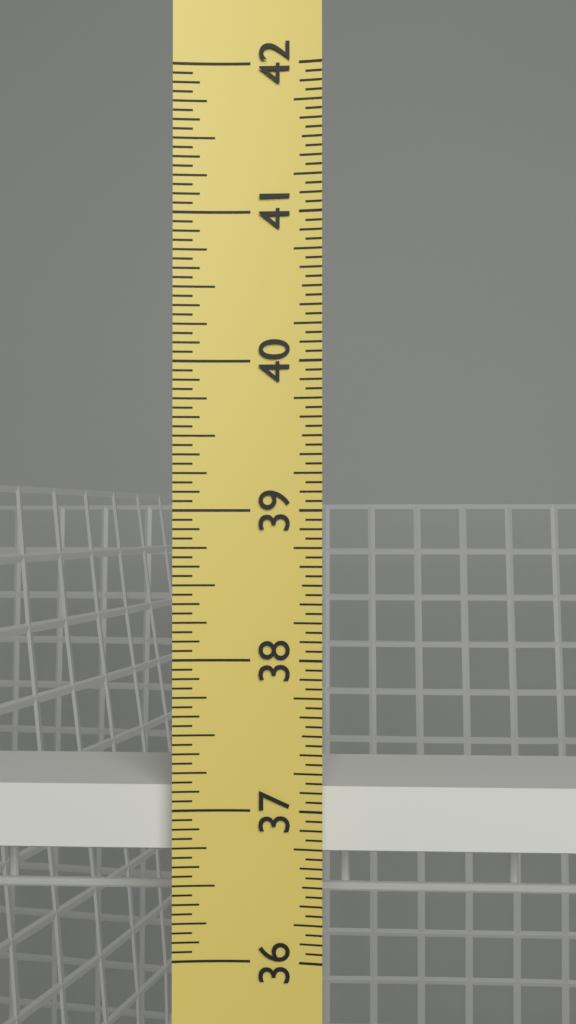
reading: 37.1250 in
